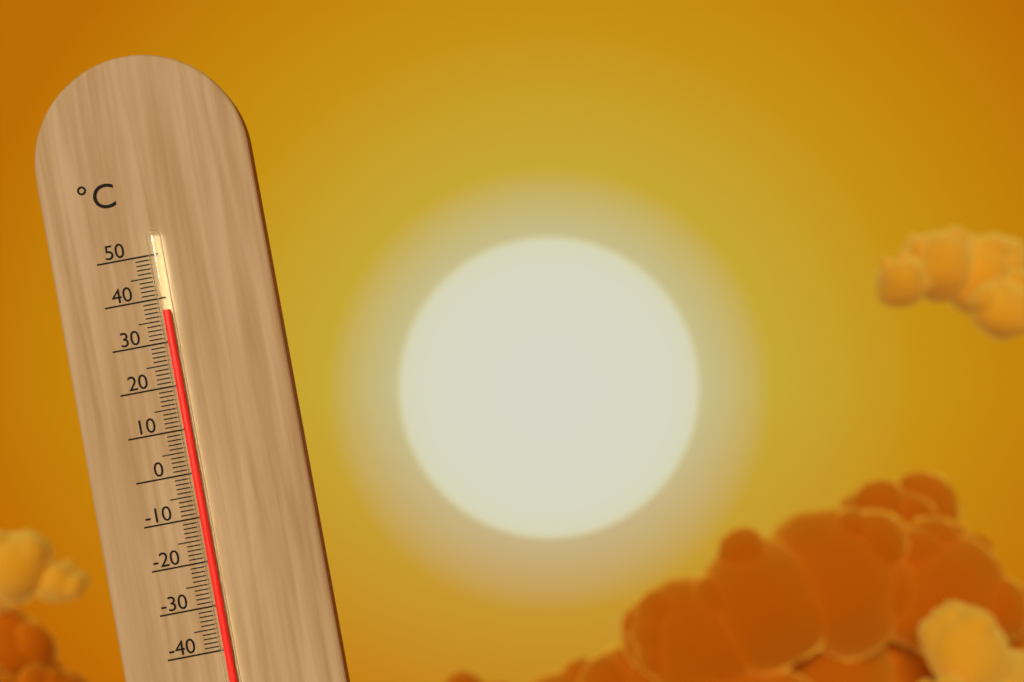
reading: 37 °C
